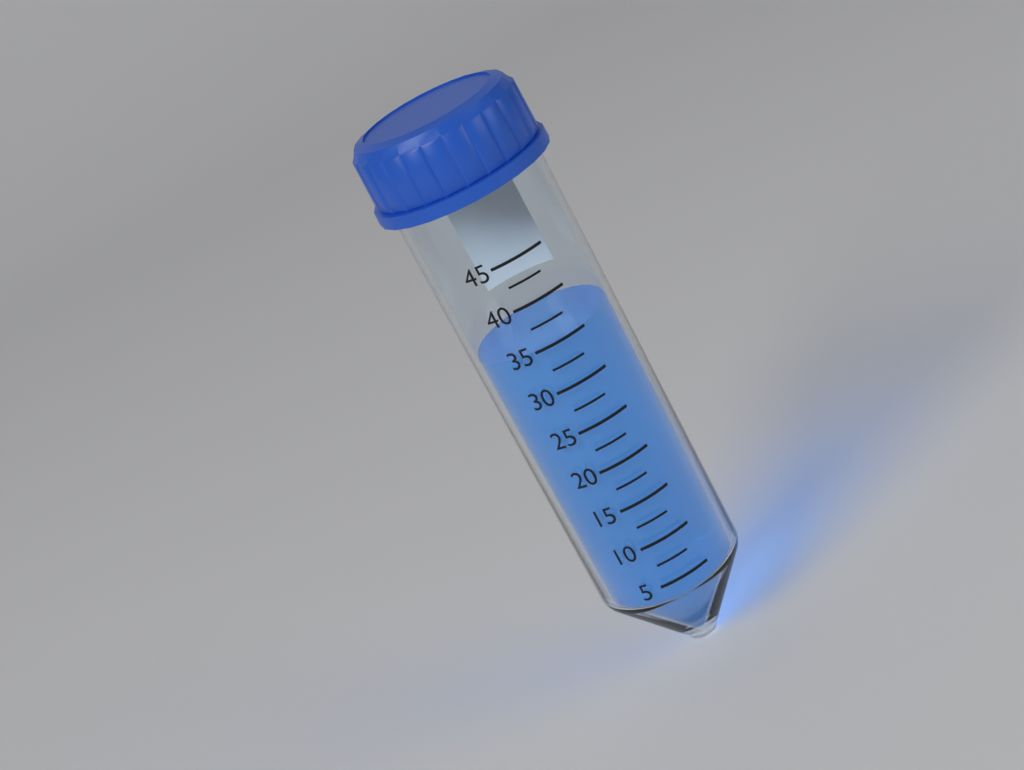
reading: 35.0 (no unit)
